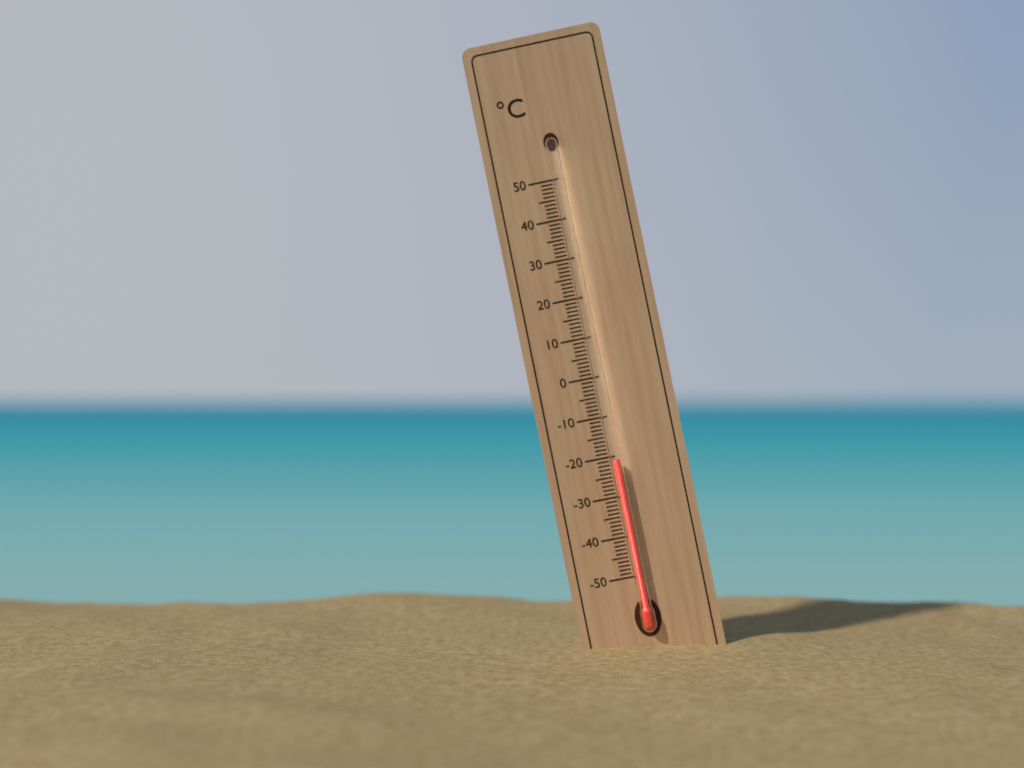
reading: -21 °C
